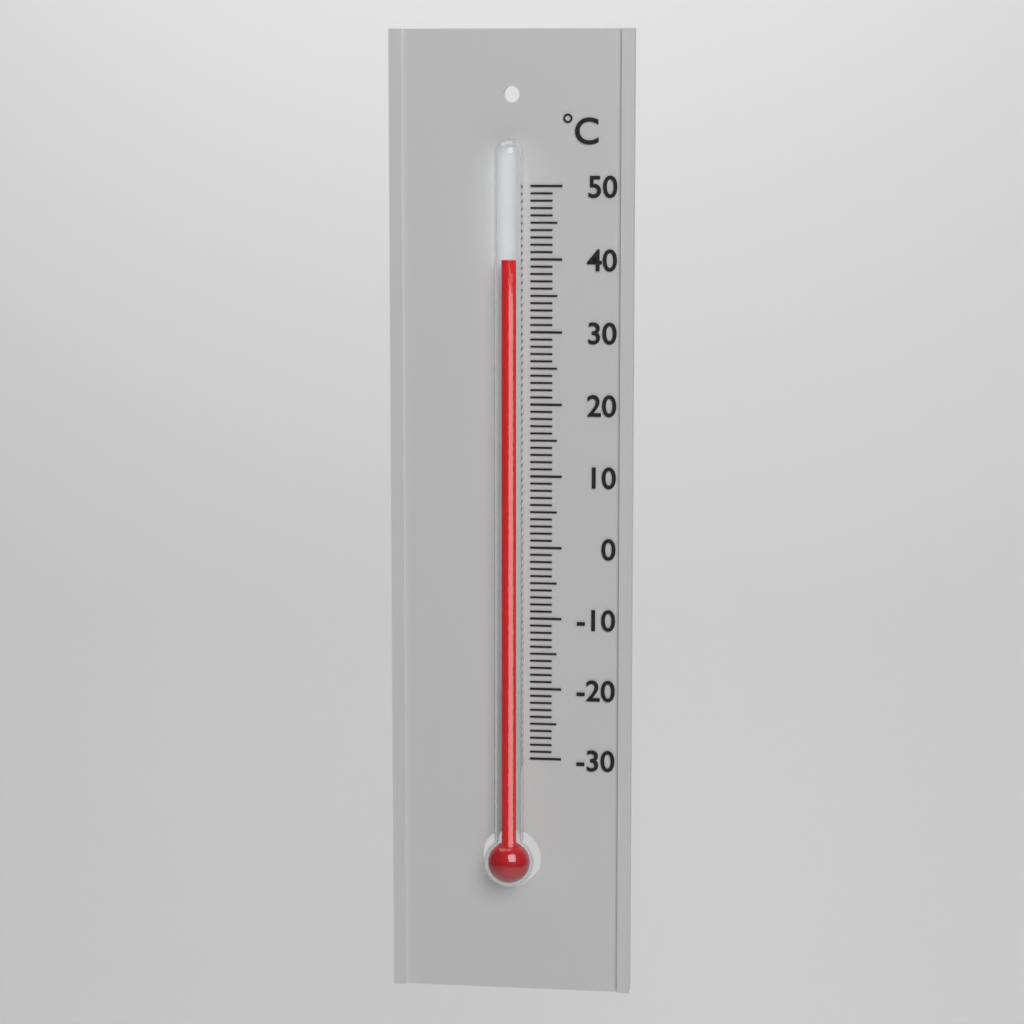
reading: 40 °C
